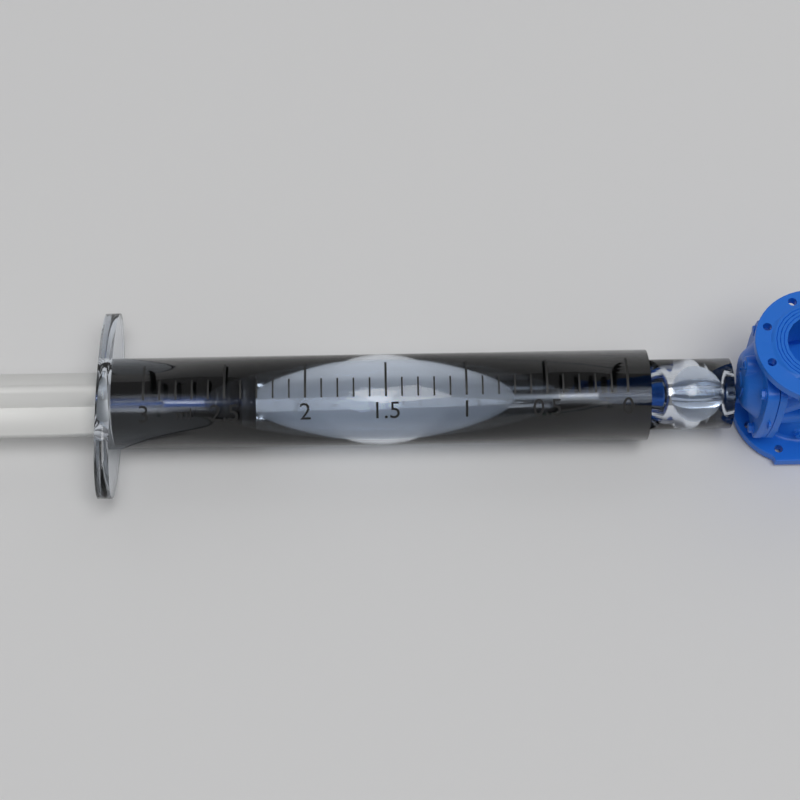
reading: 2.3 ml
